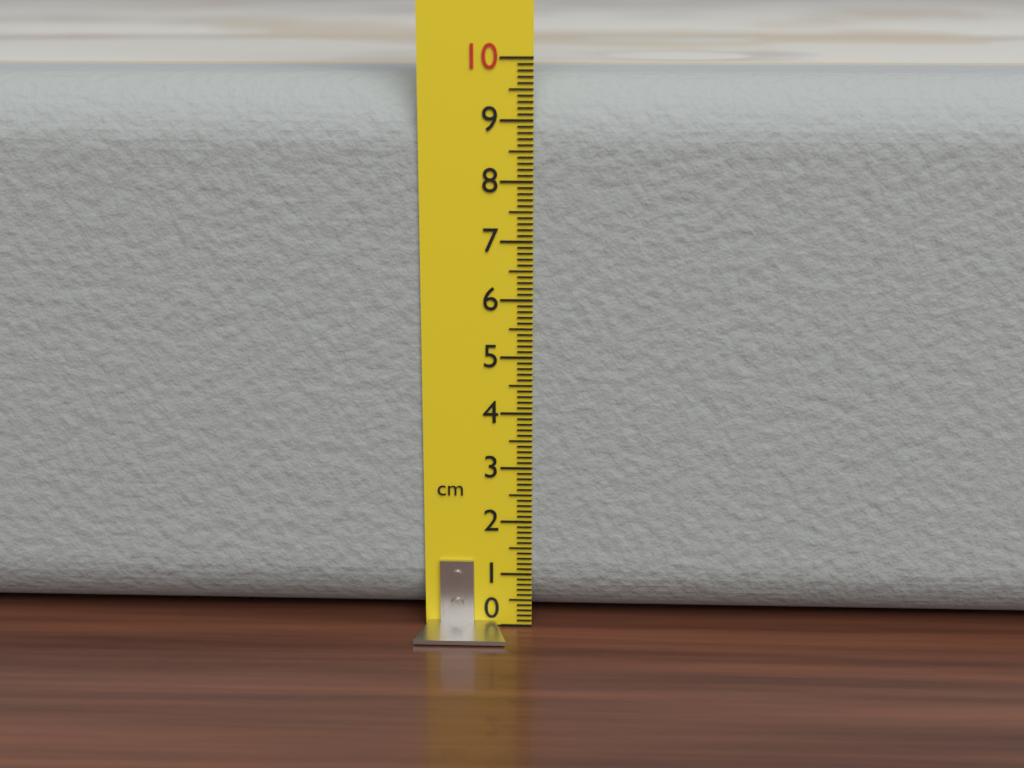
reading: 9.7 cm
